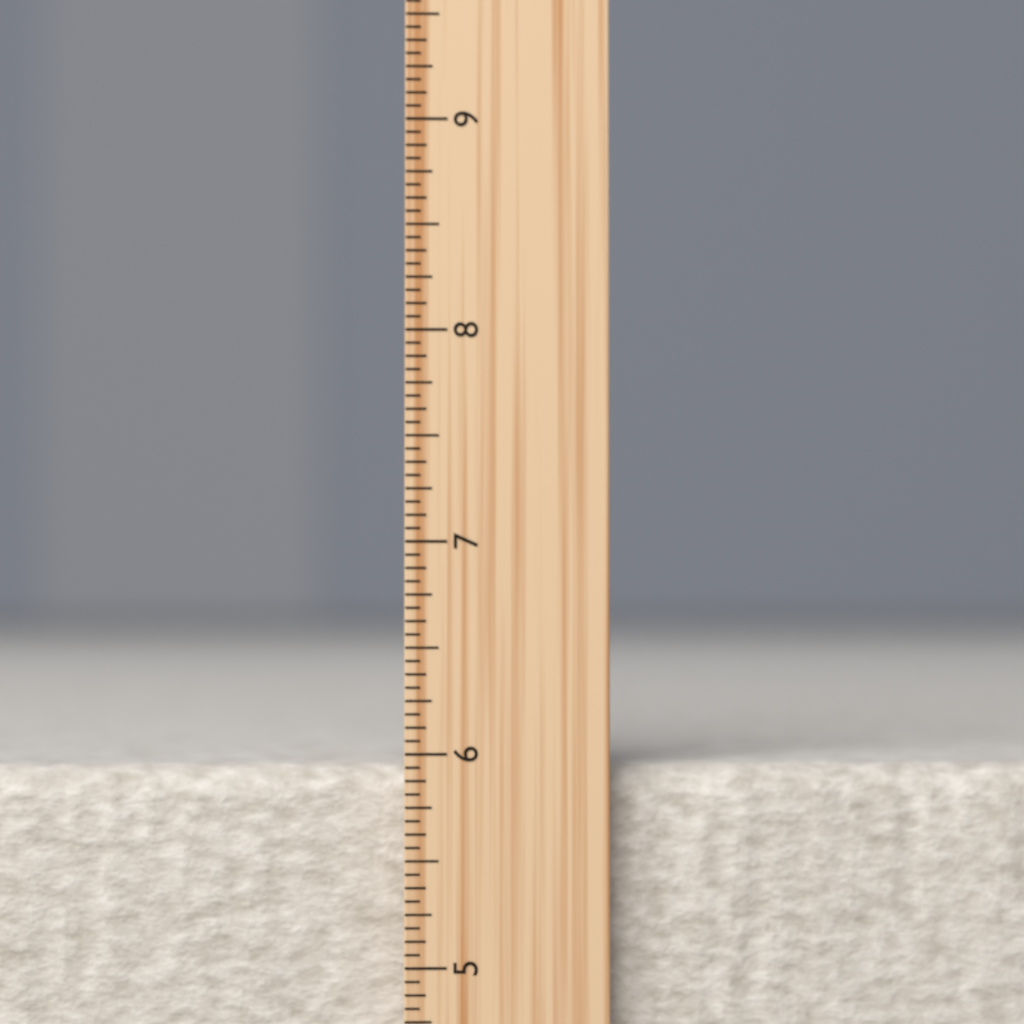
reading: 5.9375 inch
